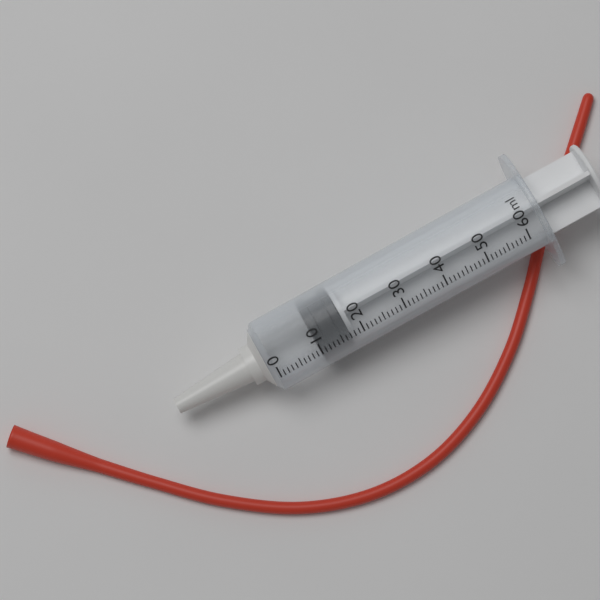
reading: 10 ml
